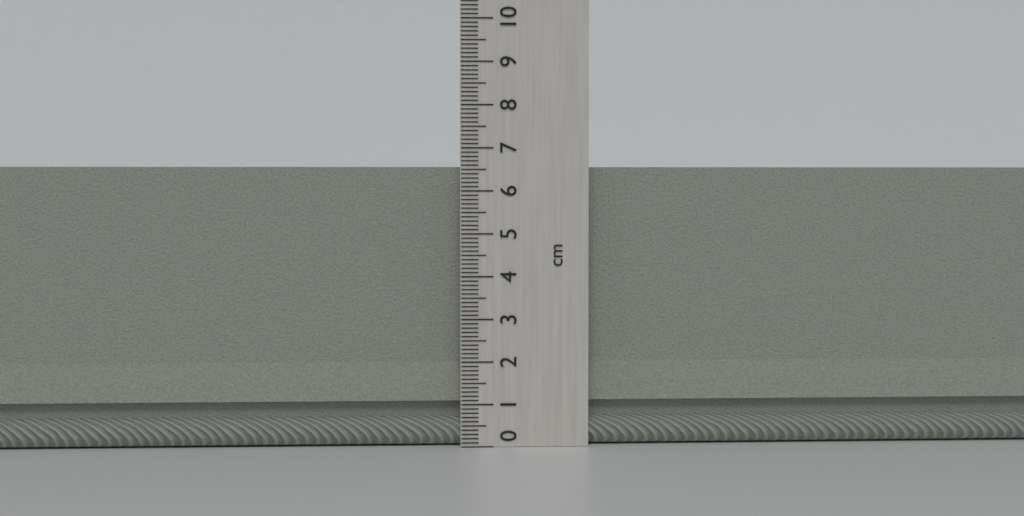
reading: 6.6 cm
